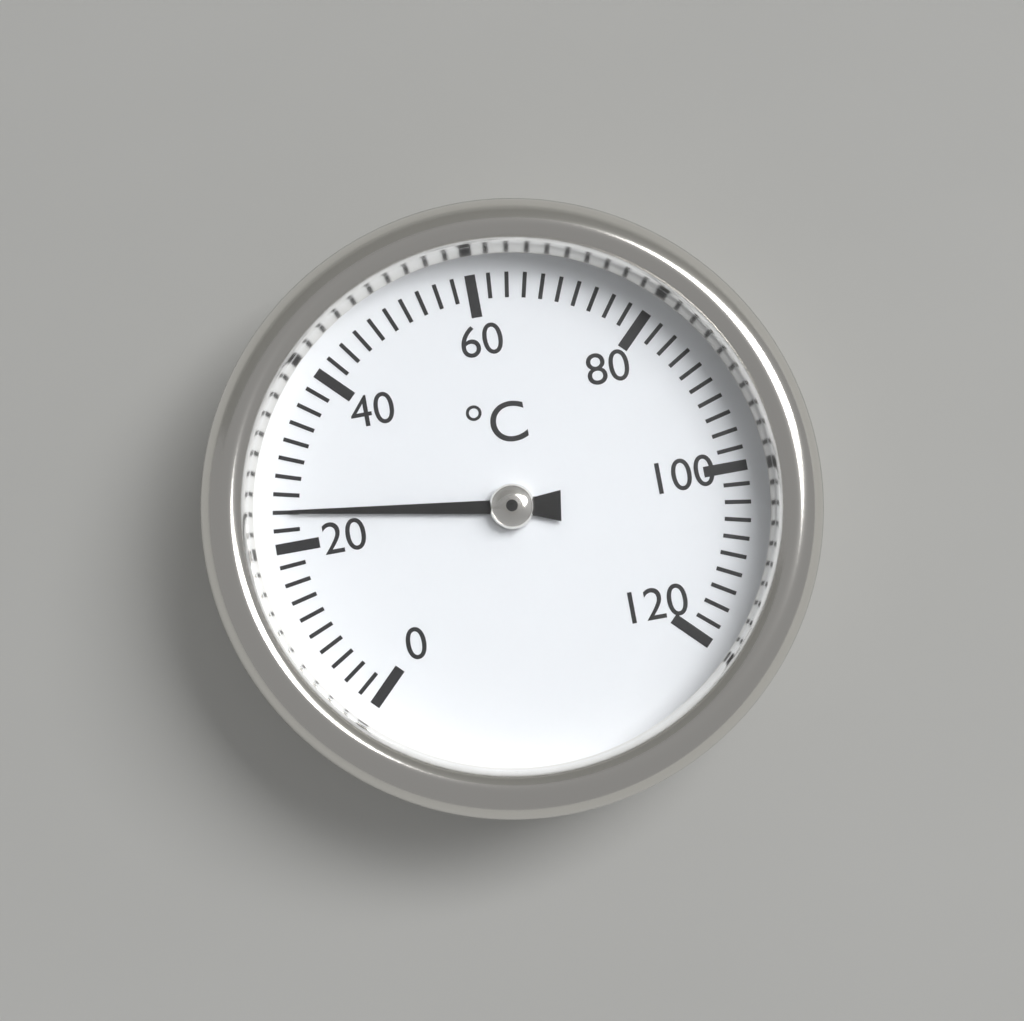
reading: 24 °C
